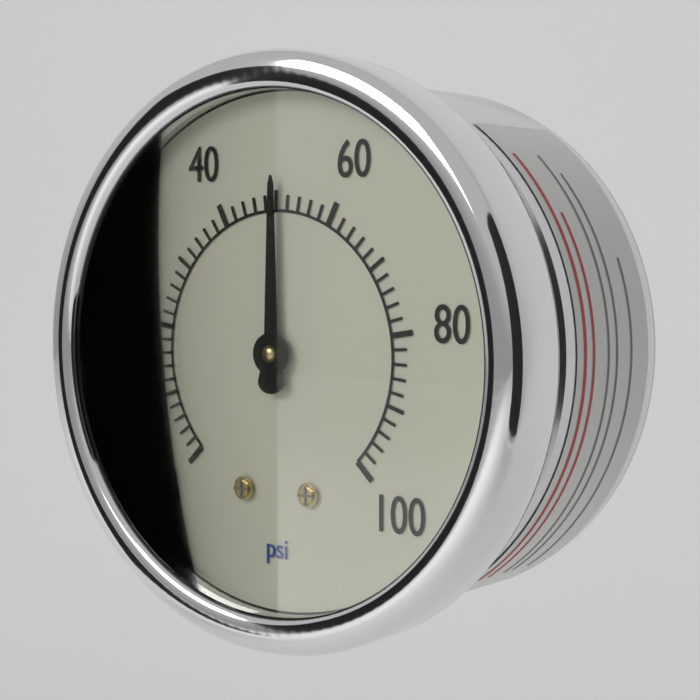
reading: 50 psi
